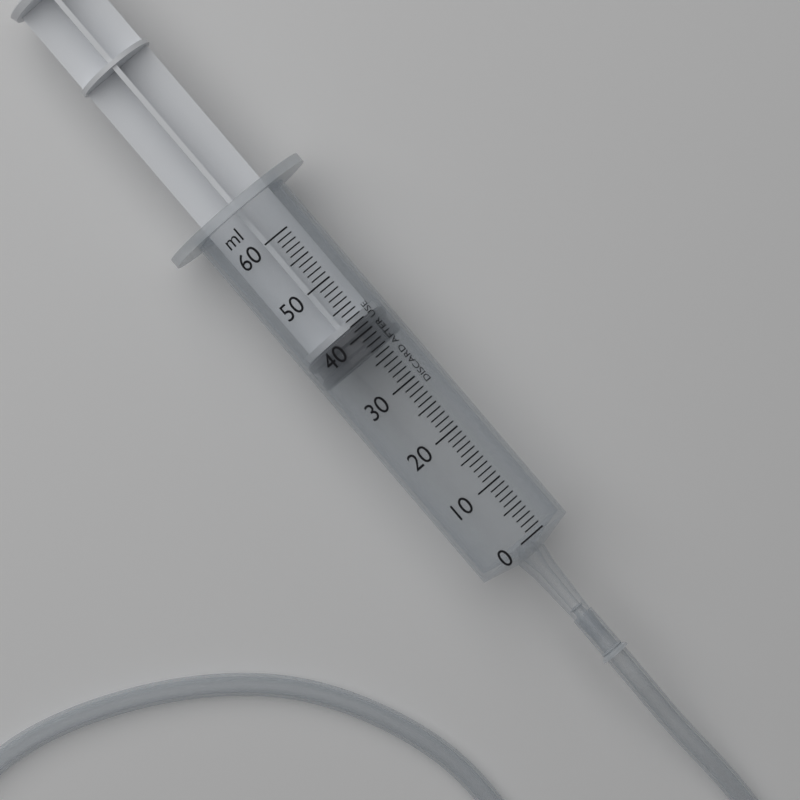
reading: 37 ml
